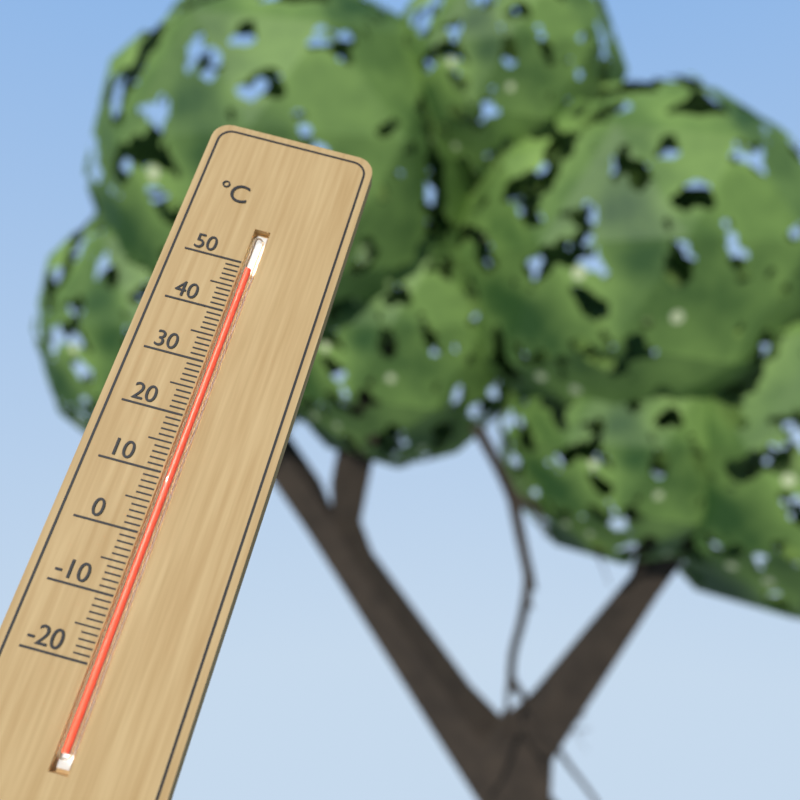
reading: 49 °C
